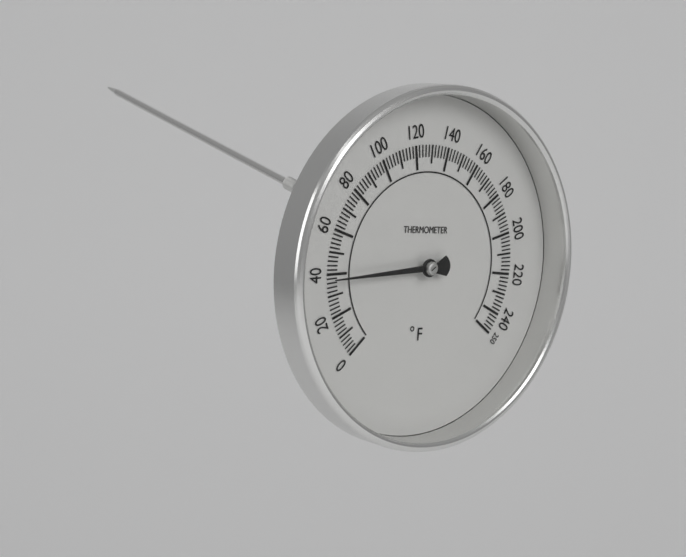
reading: 38 °F
